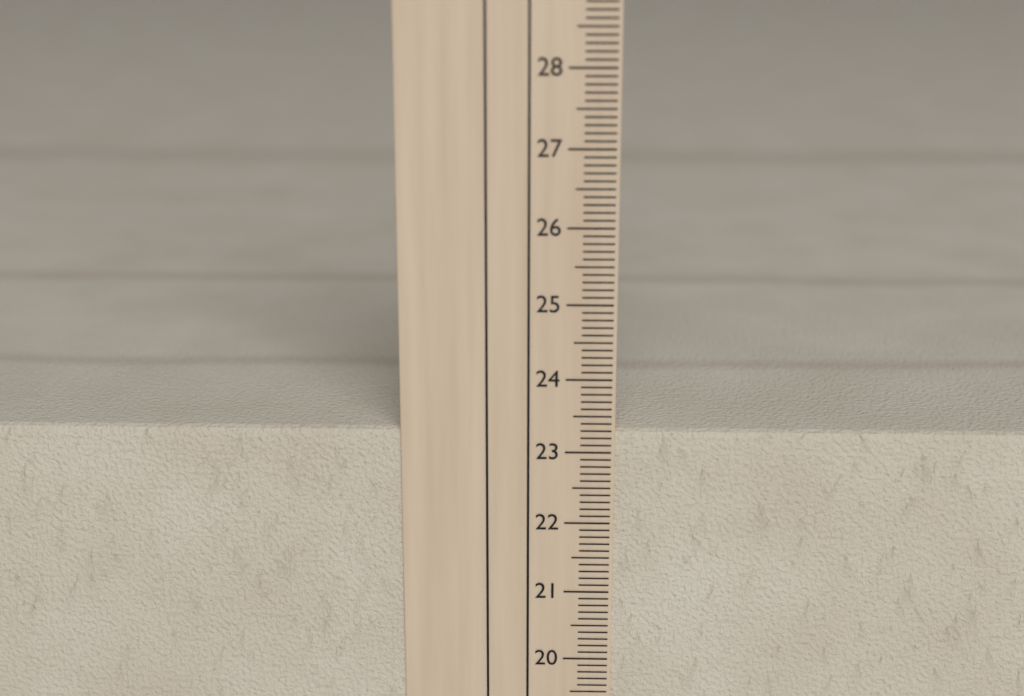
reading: 23.3 cm
